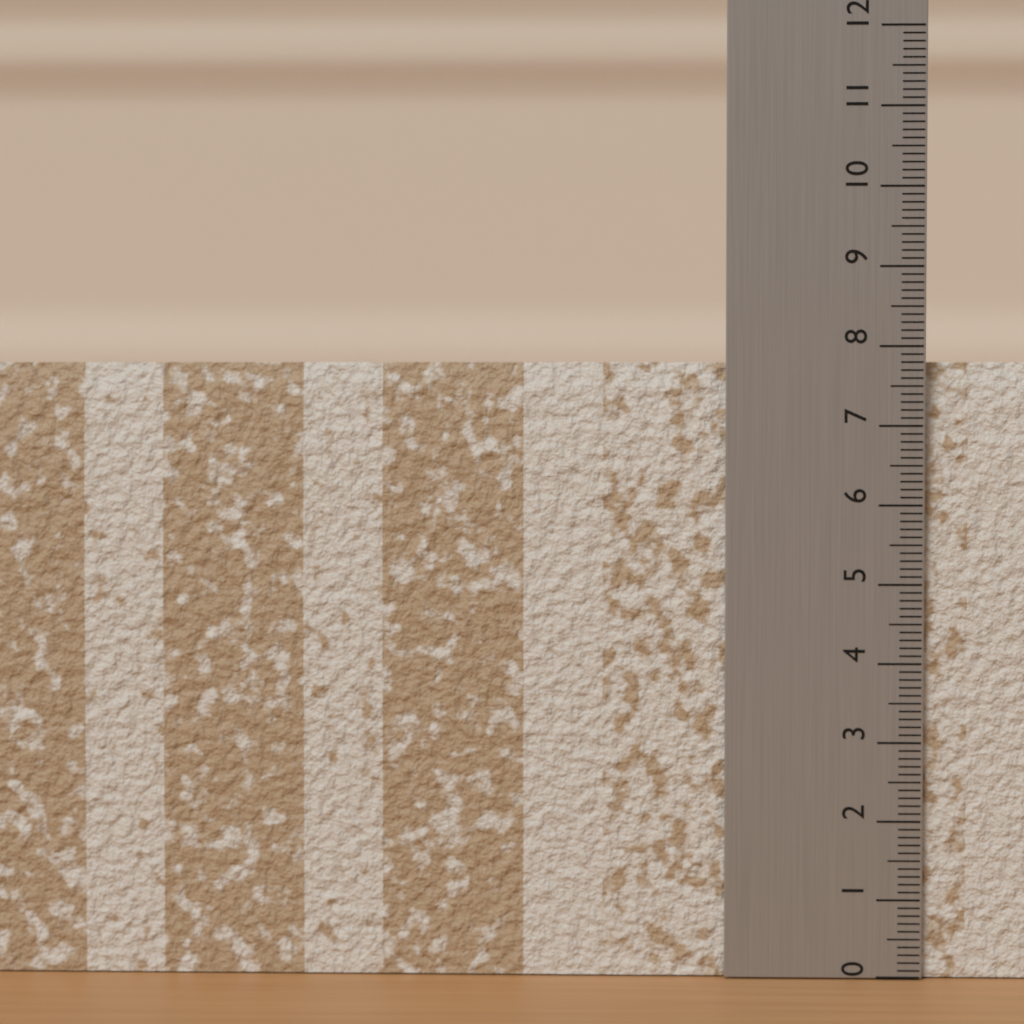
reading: 7.8 (no unit)
